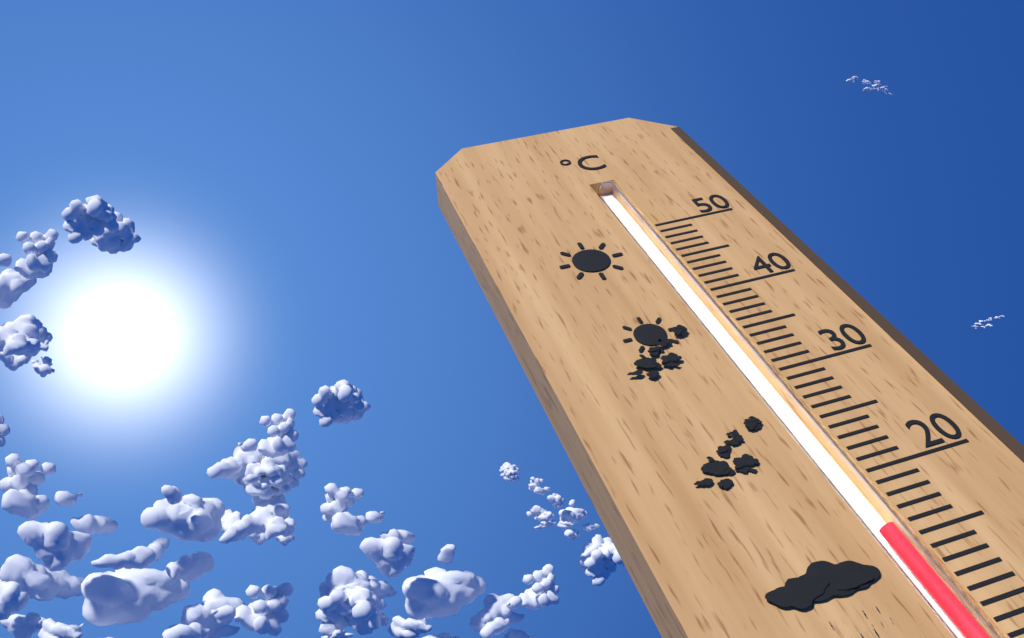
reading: 16 °C
